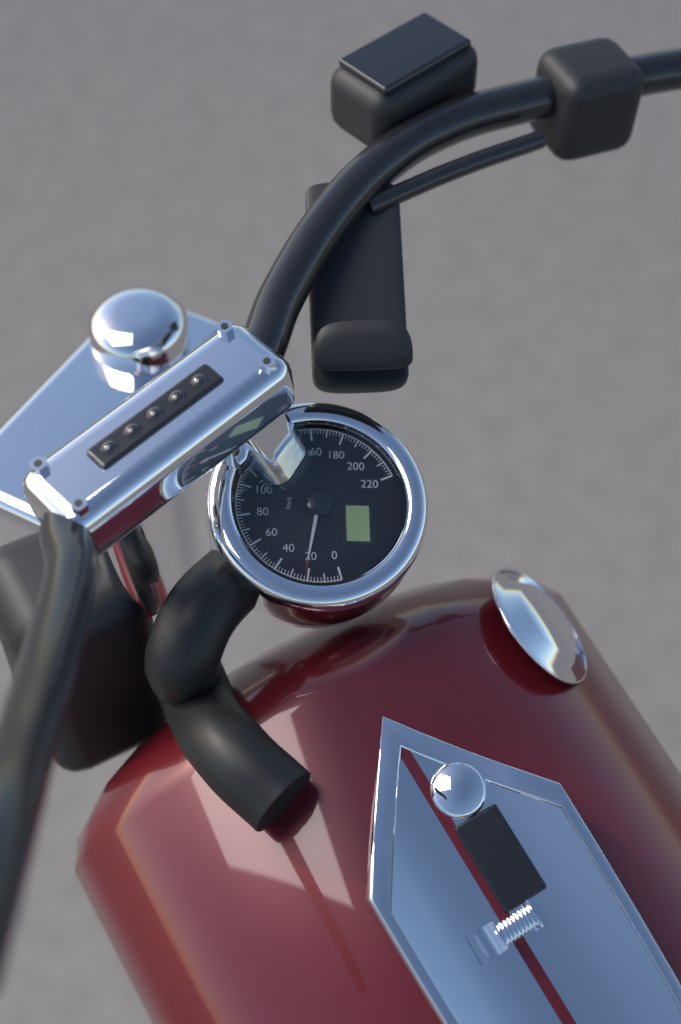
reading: 22 km/h
